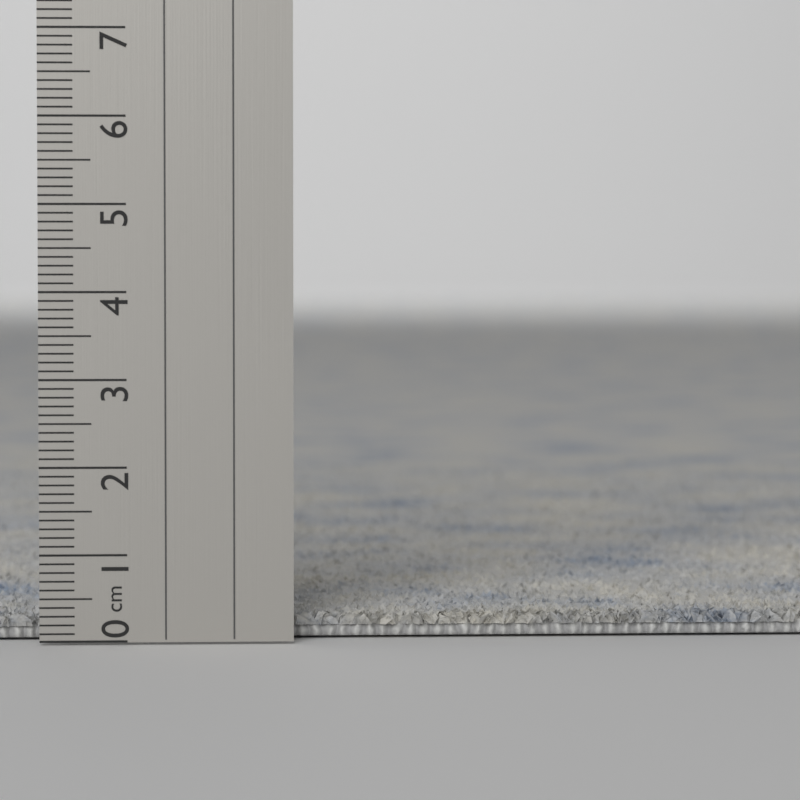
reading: 0.3 cm
